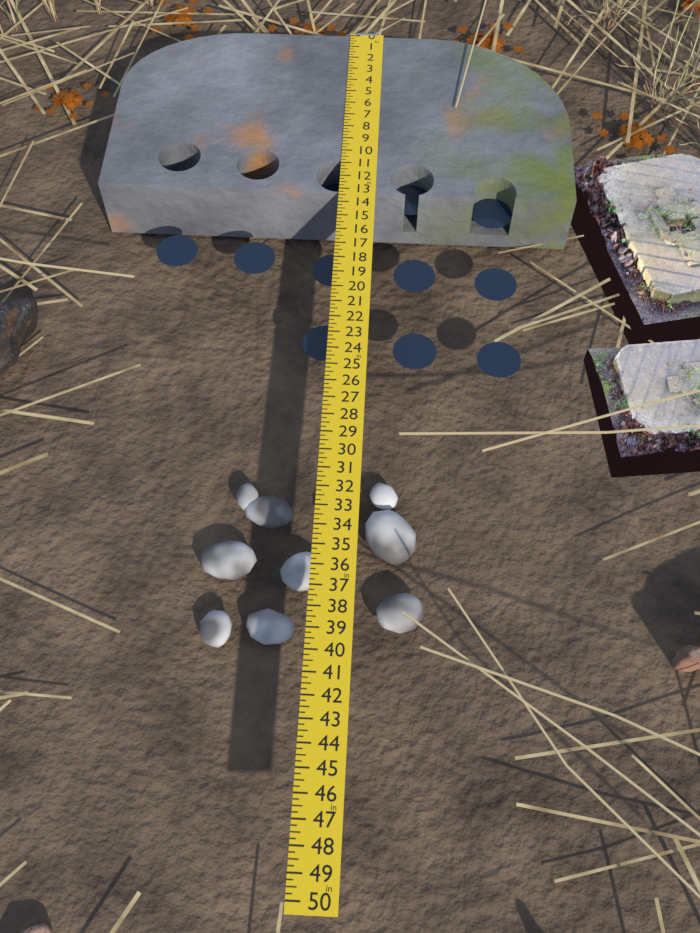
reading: 13.25 in
